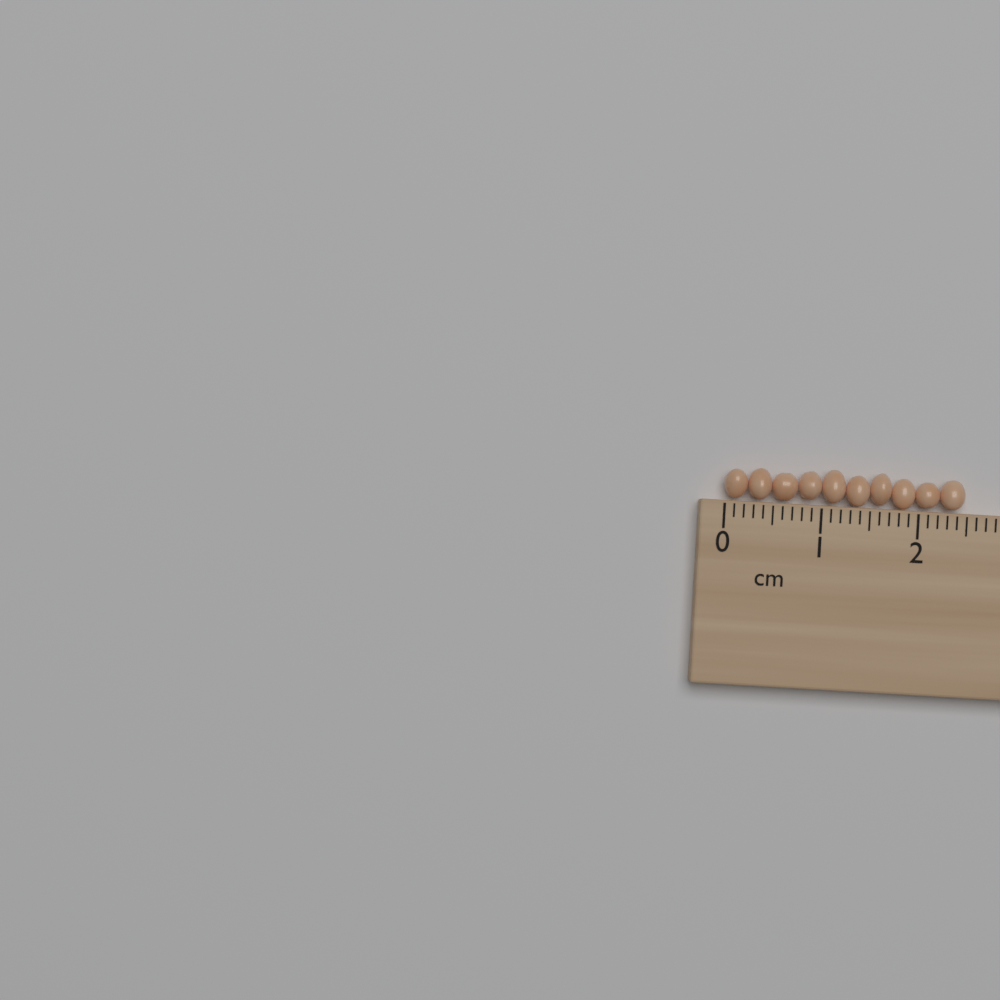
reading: 2.5 cm
